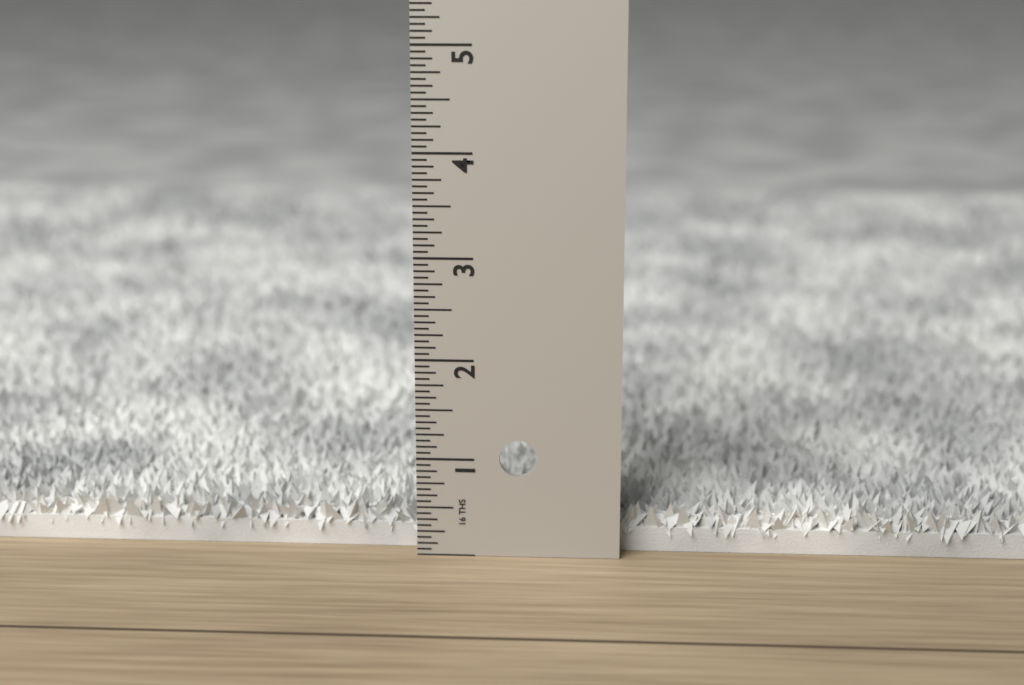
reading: 0.5000 in
